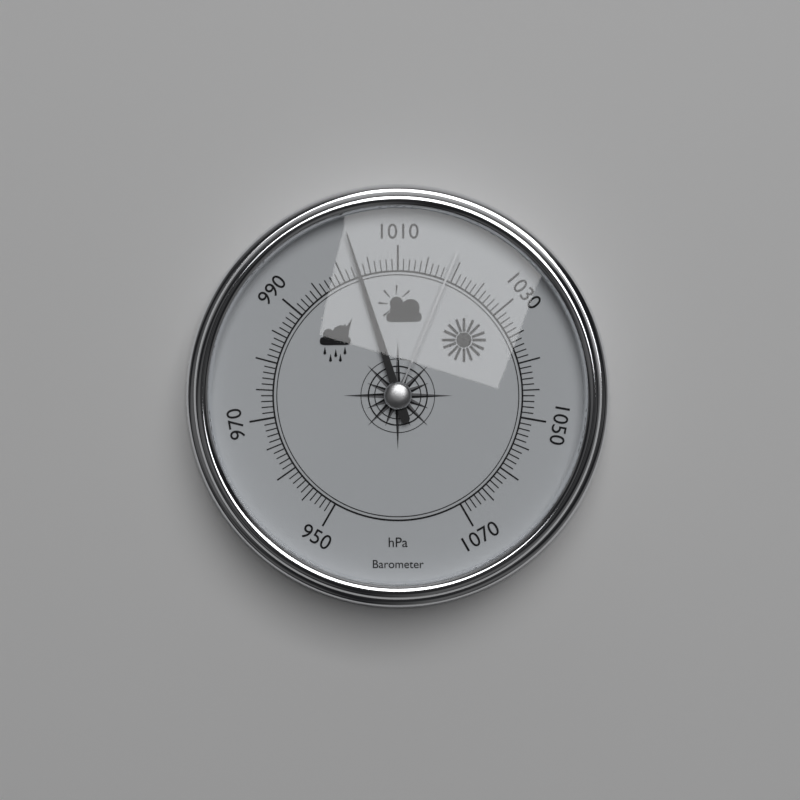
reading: 1003 hPa
